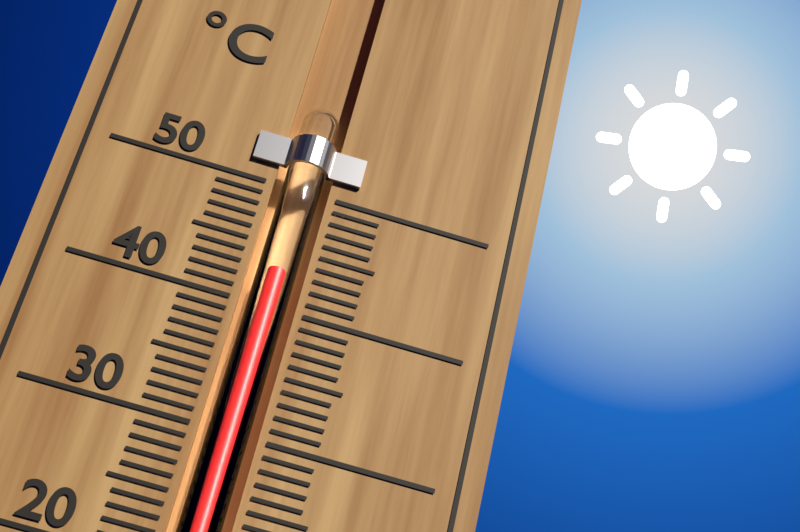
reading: 43 °C
